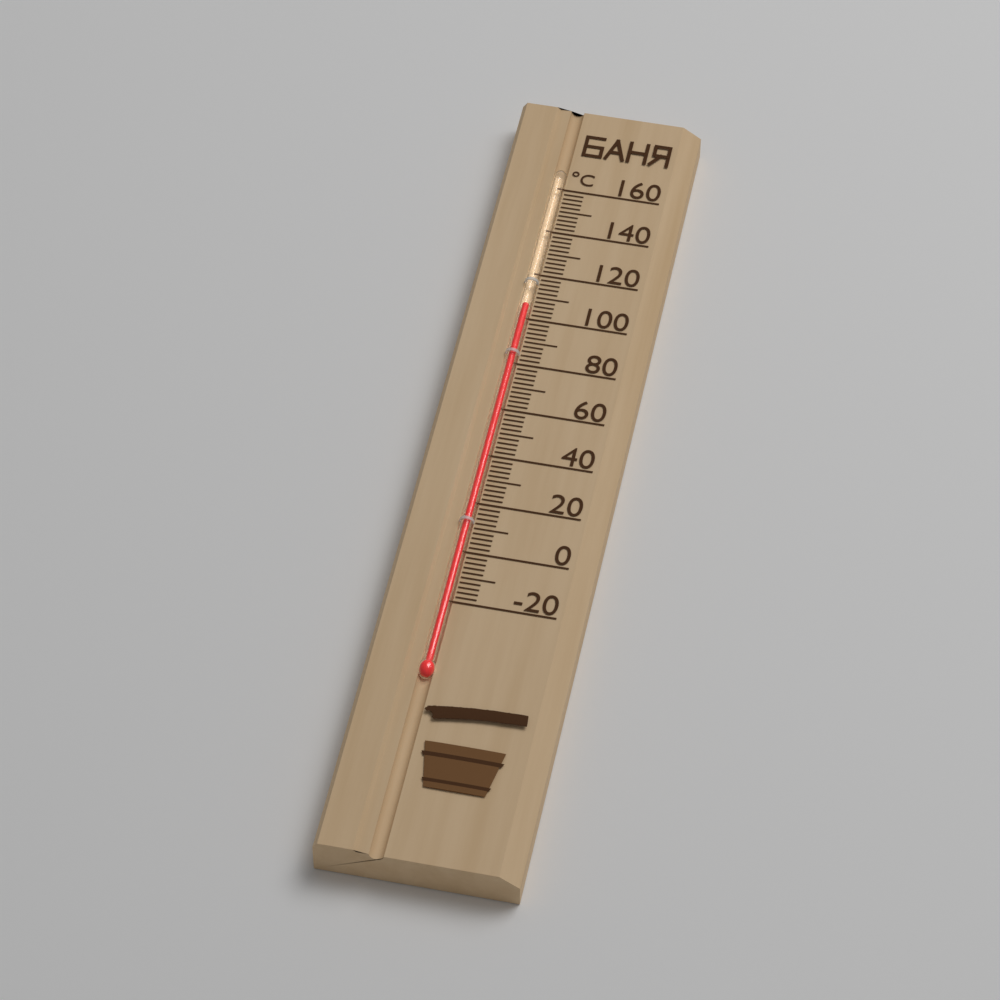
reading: 106 °C
